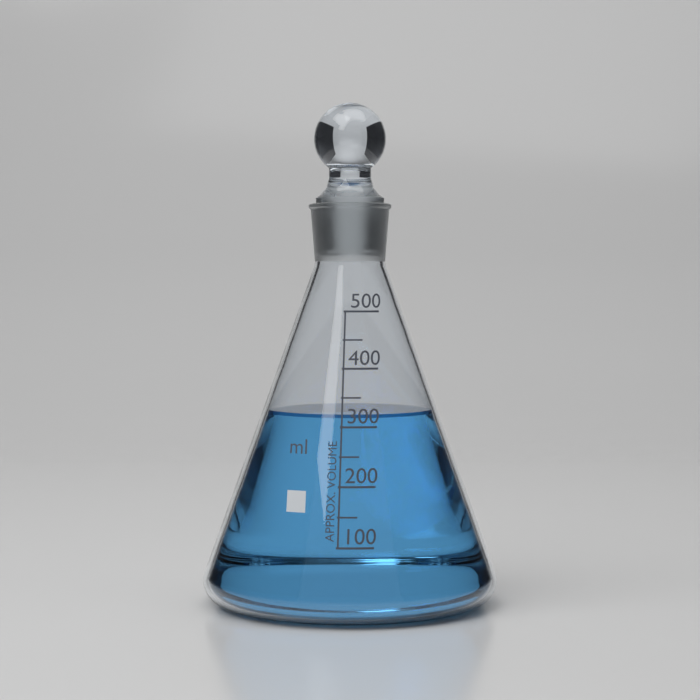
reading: 320 ml
